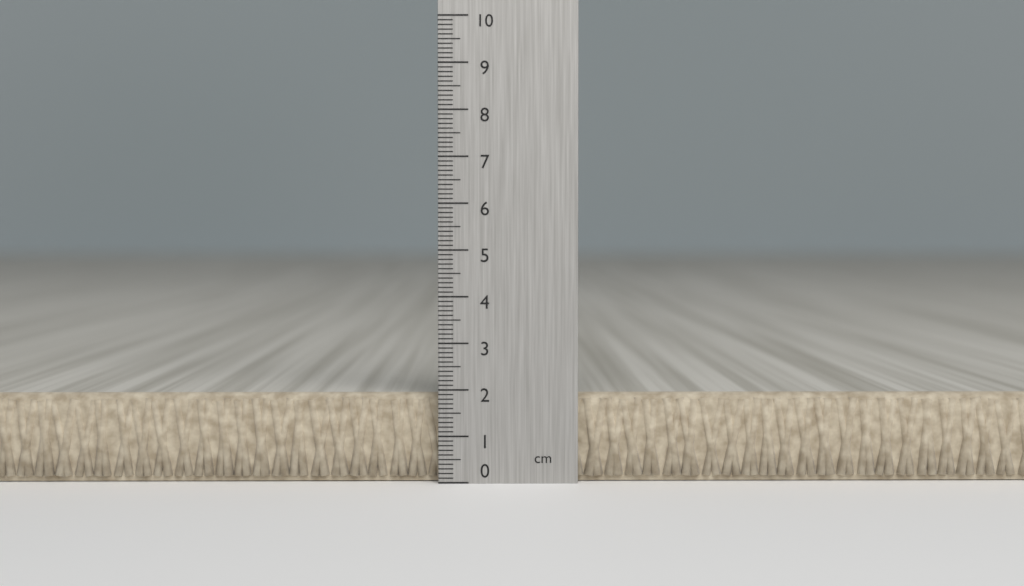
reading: 1.9 cm
